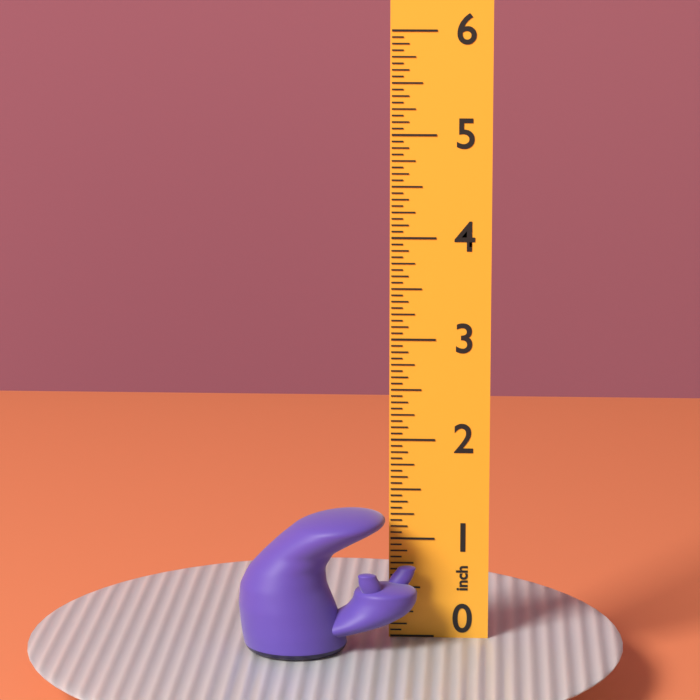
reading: 1.3750 inch
